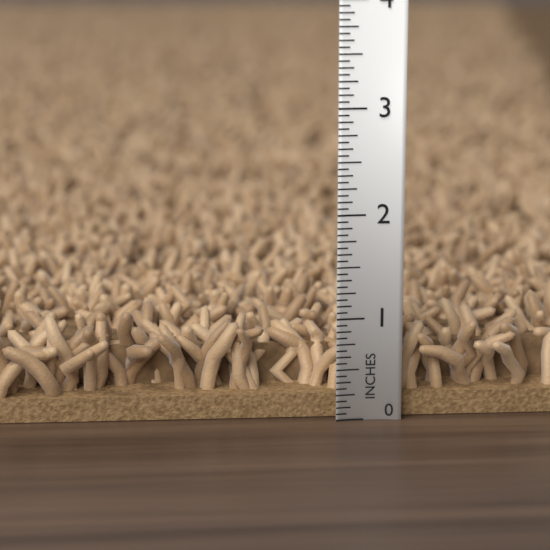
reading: 1.0000 in
